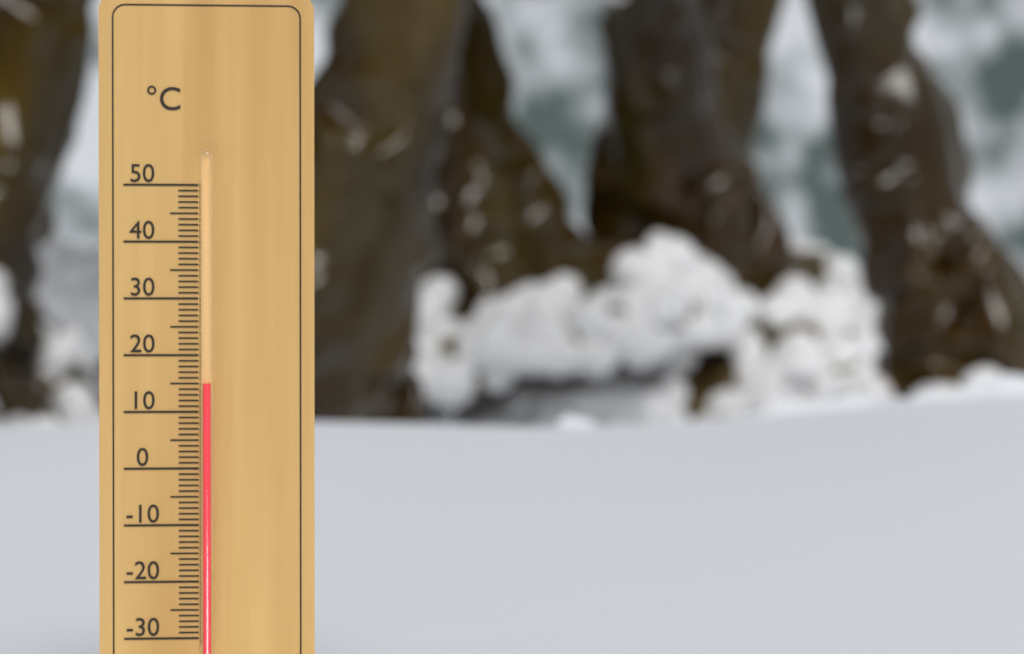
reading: 15 °C
